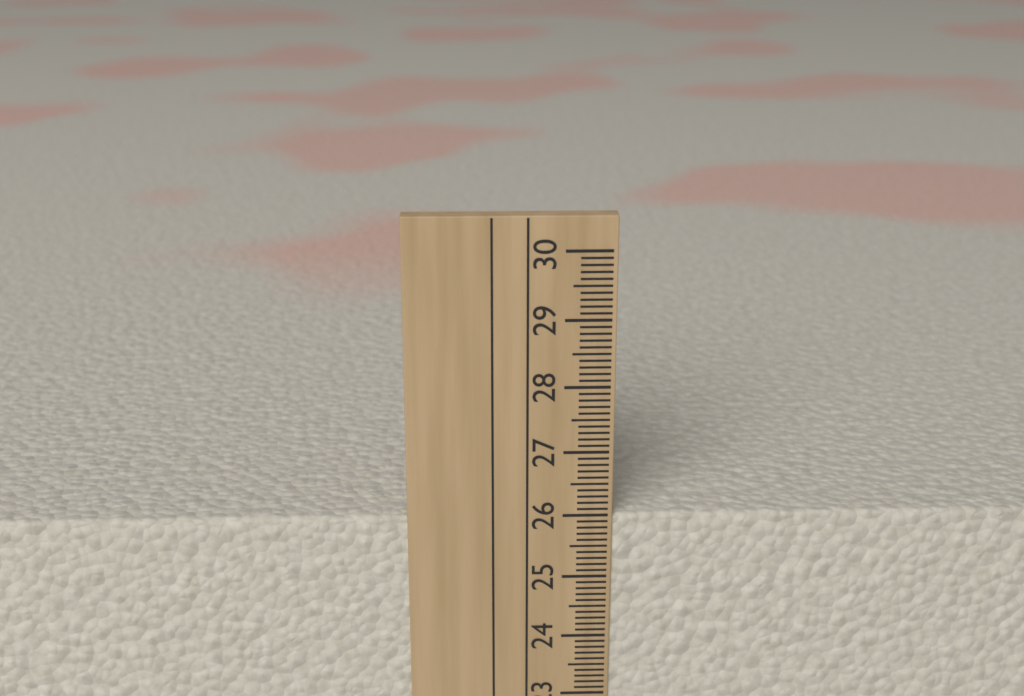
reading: 26.0 cm
